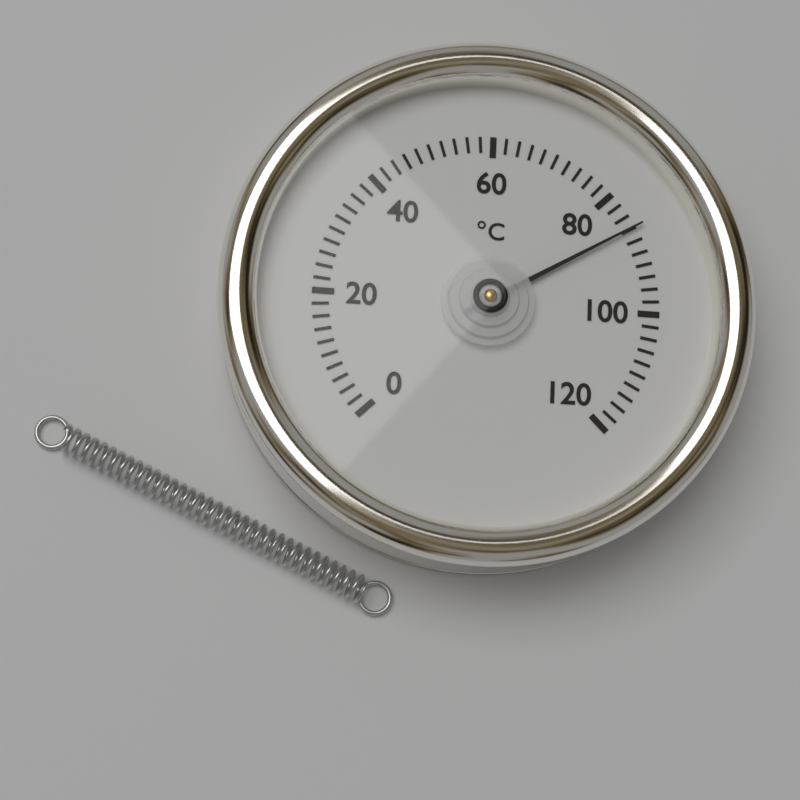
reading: 86 °C
